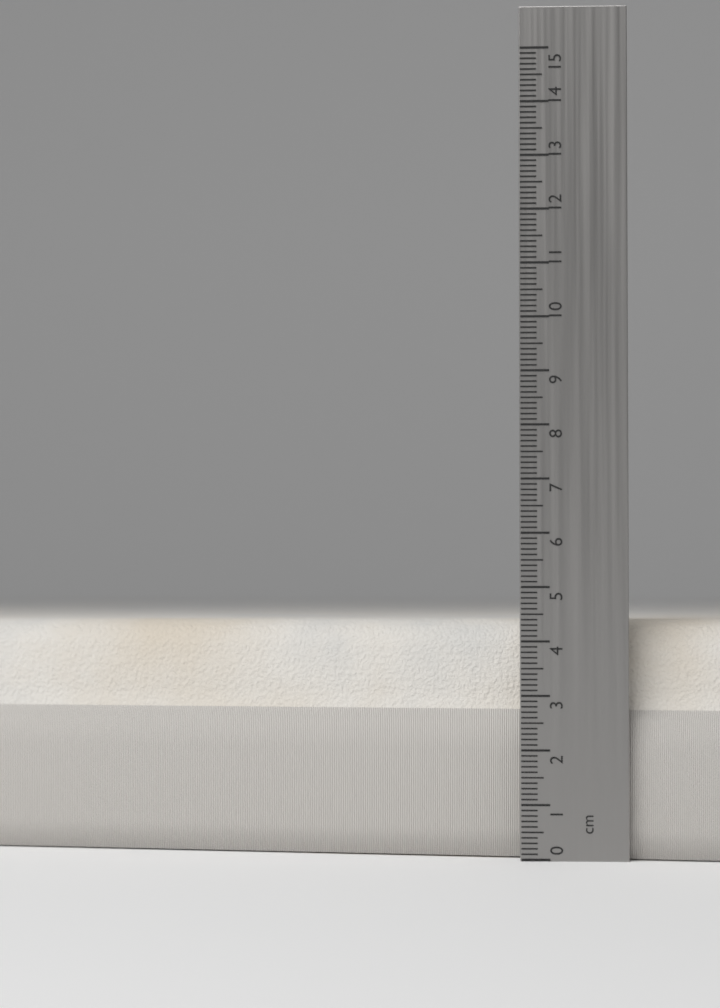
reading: 4.4 cm
